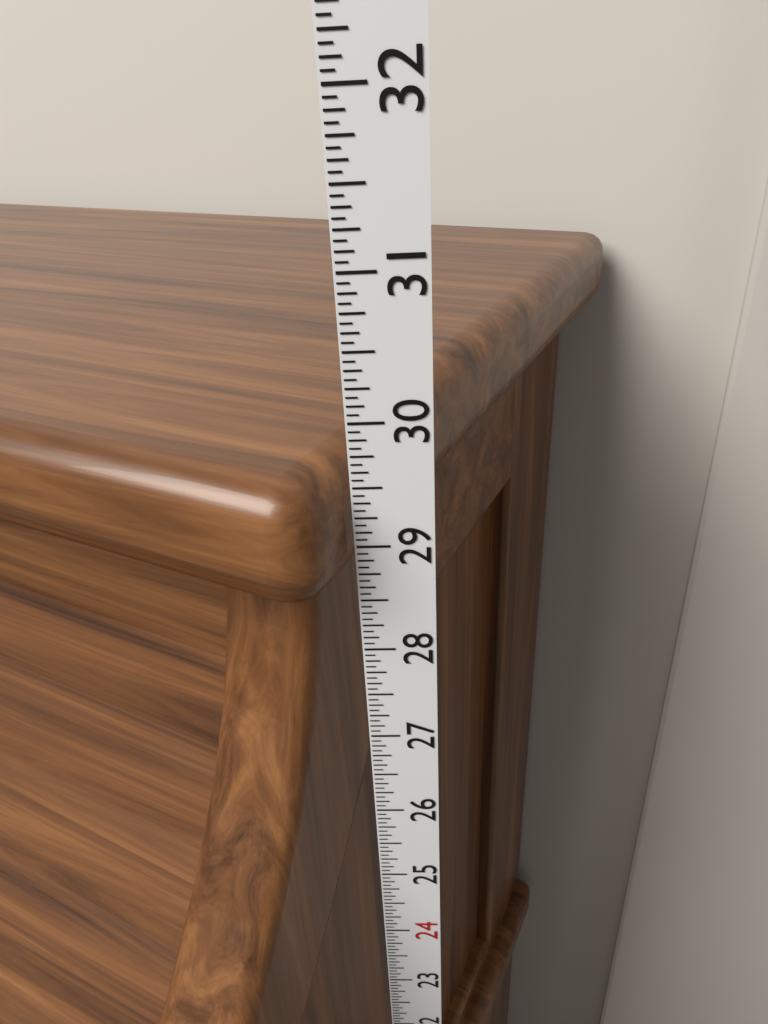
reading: 29.6875 in
